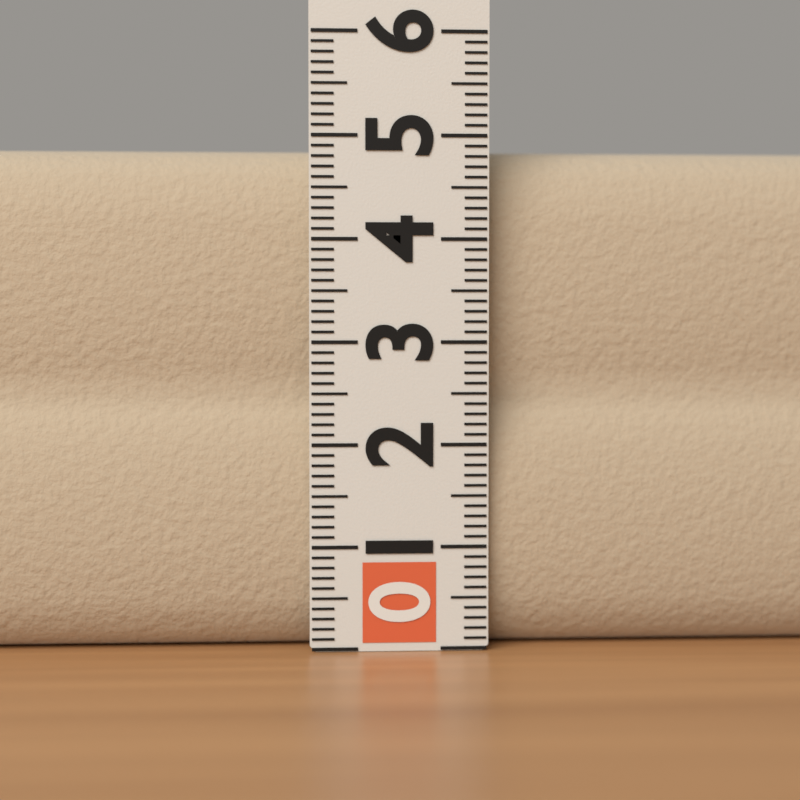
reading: 4.9 (no unit)
